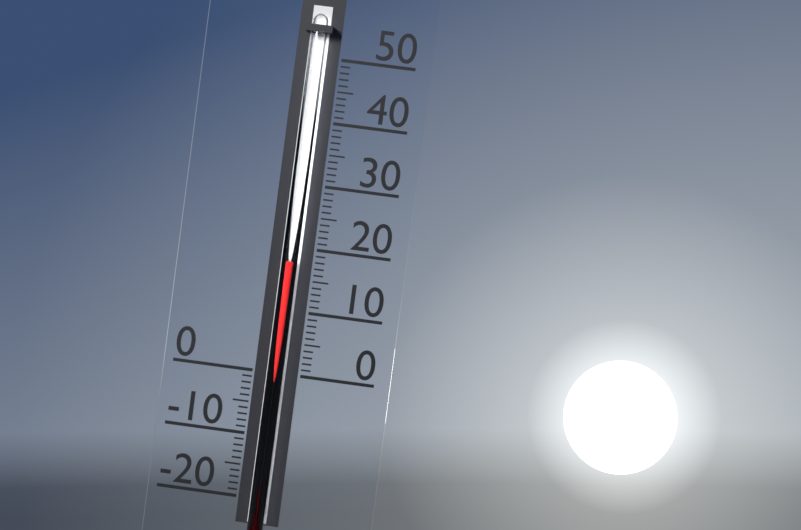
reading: 18 (no unit)
